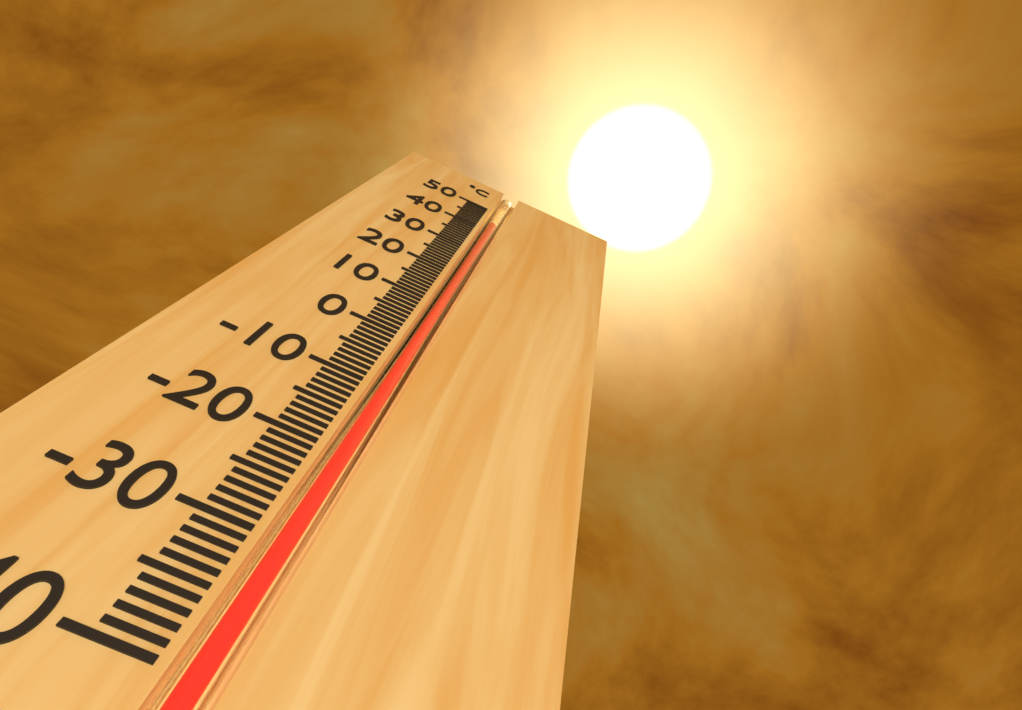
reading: 43 °C
